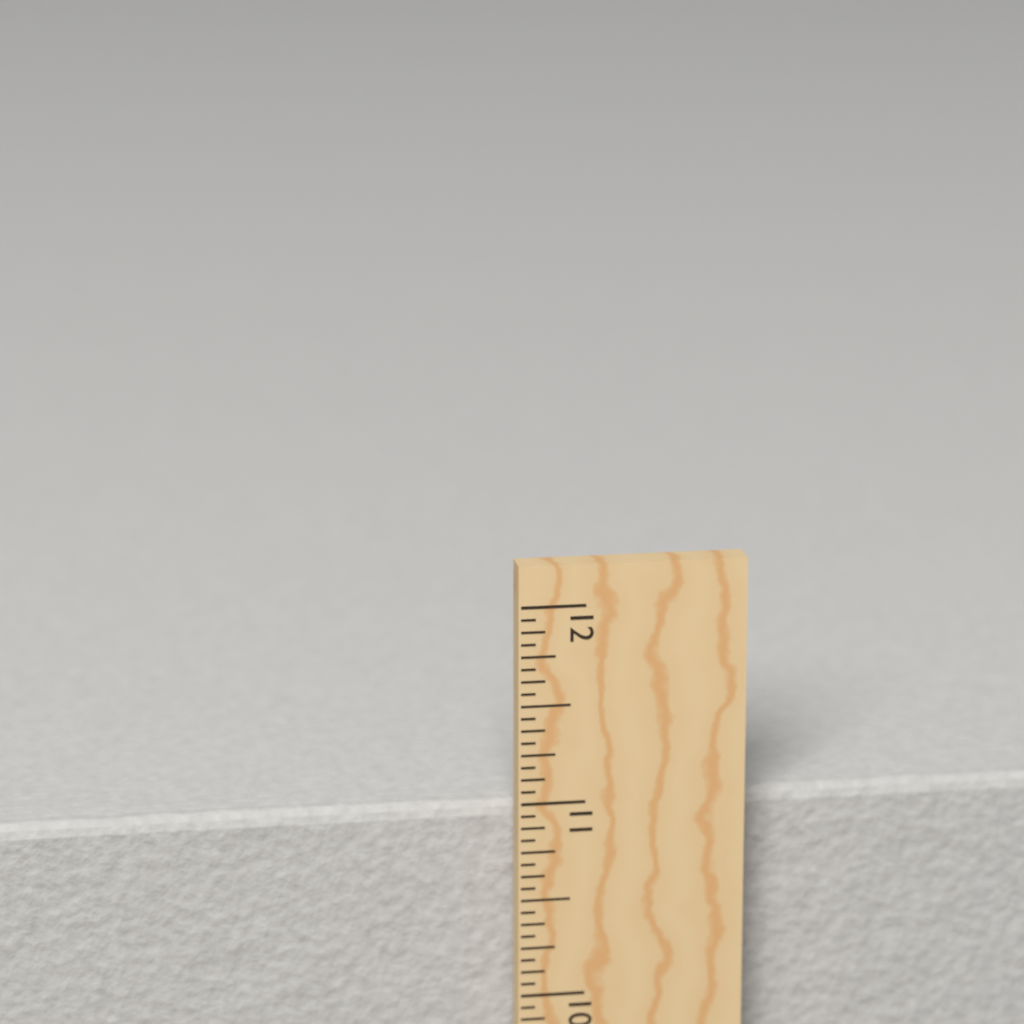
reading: 10.9375 in
